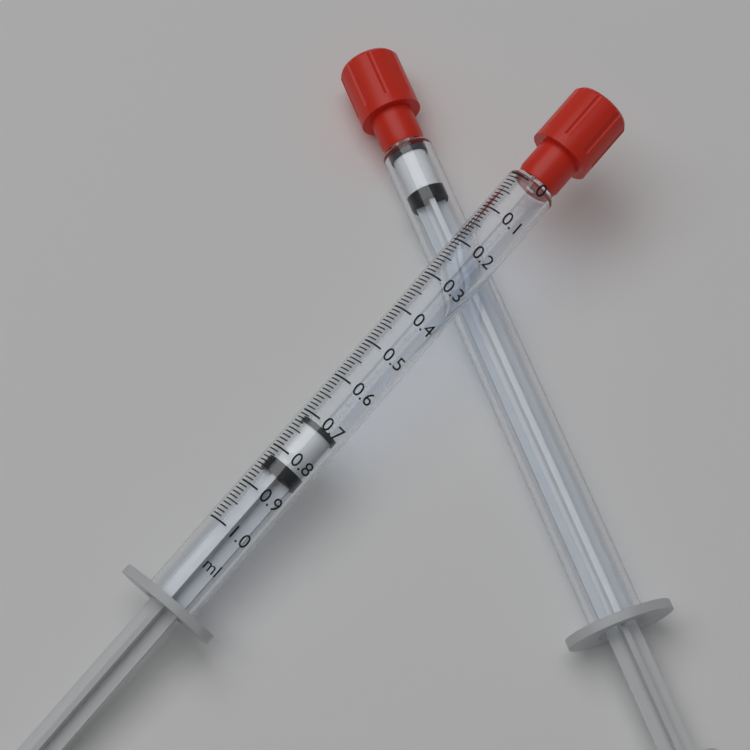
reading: 0.71 ml
